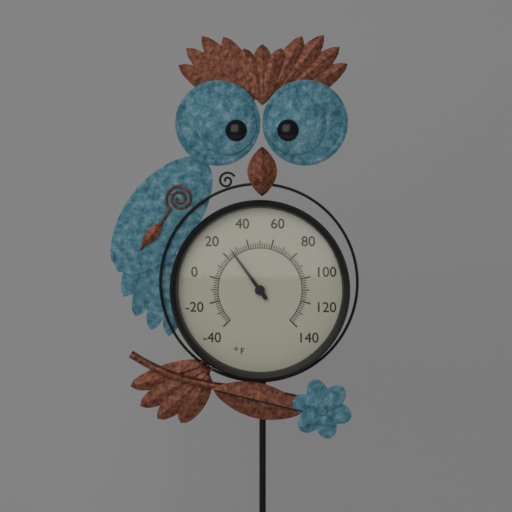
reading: 26 °F
